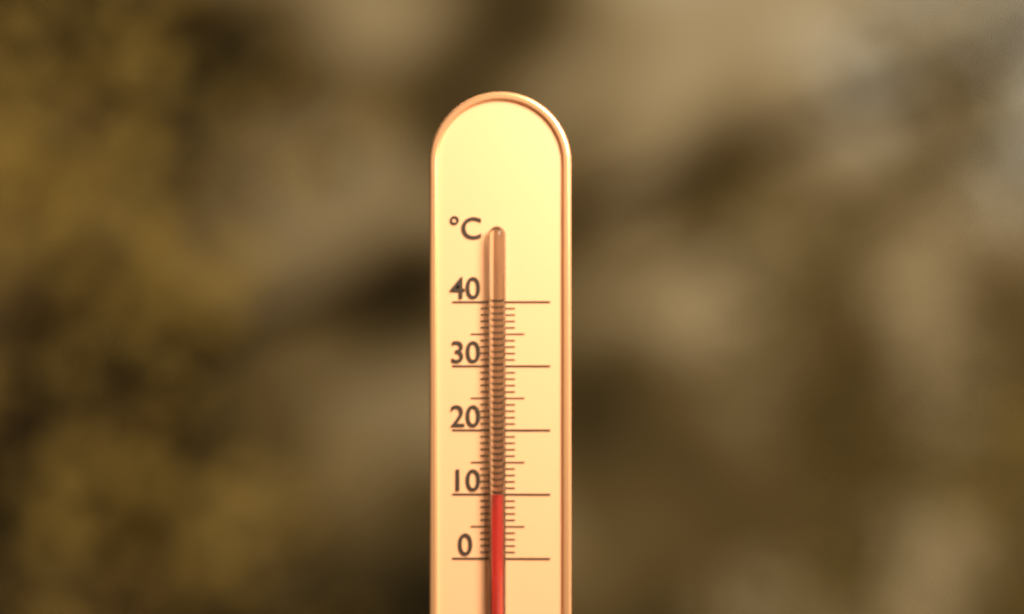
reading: 10 °C
